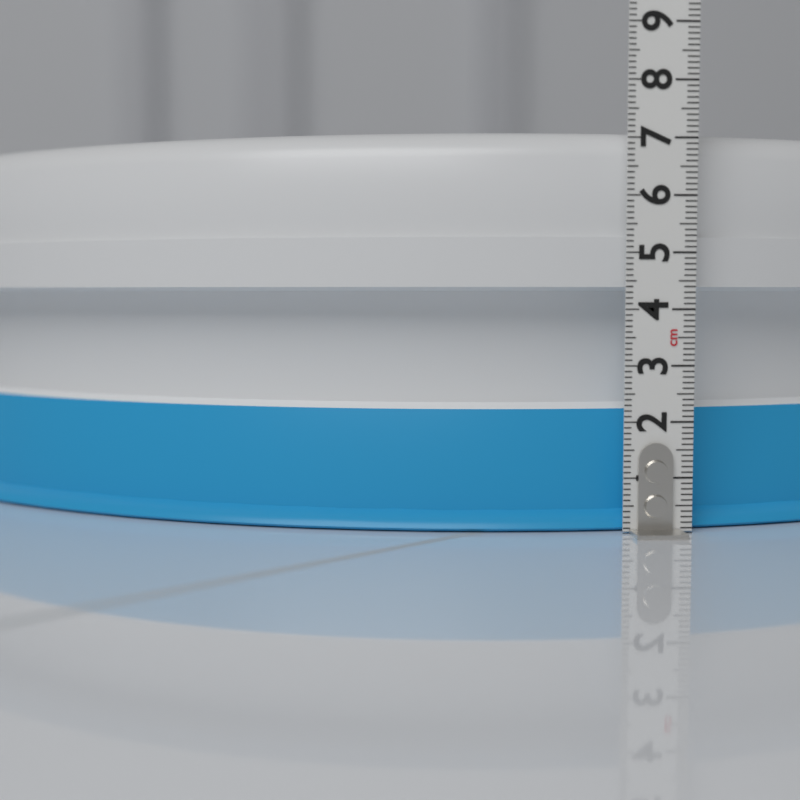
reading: 7.2 cm
